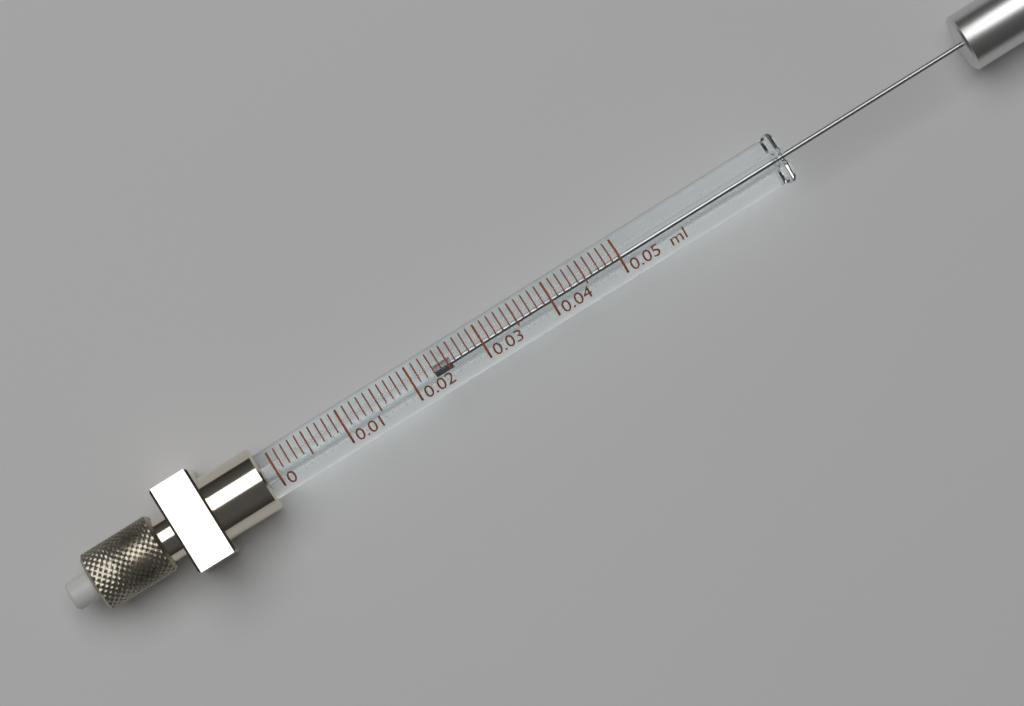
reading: 0.023 ml
